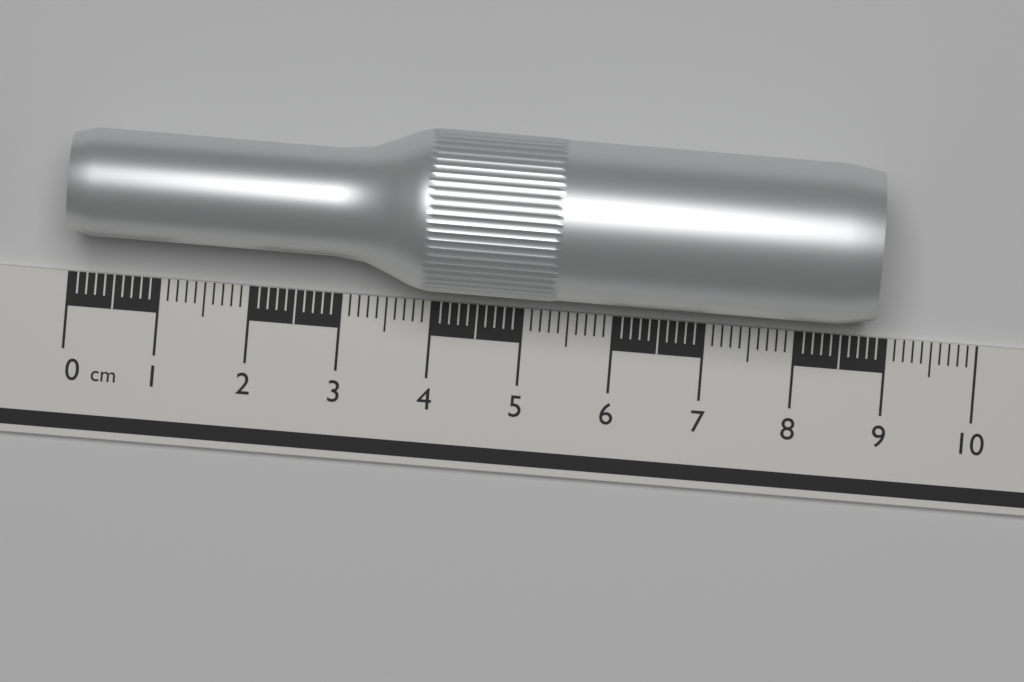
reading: 8.8 cm
